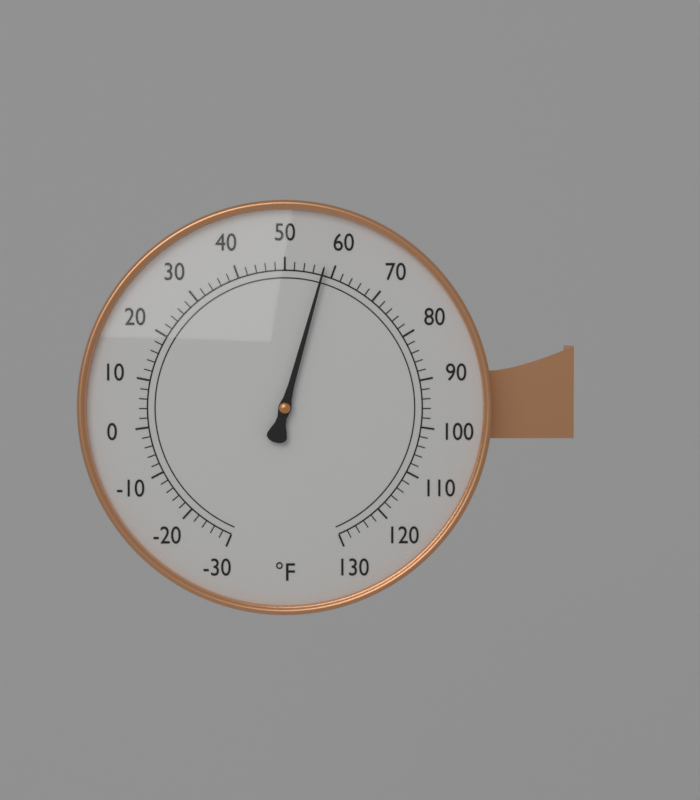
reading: 58 °F
